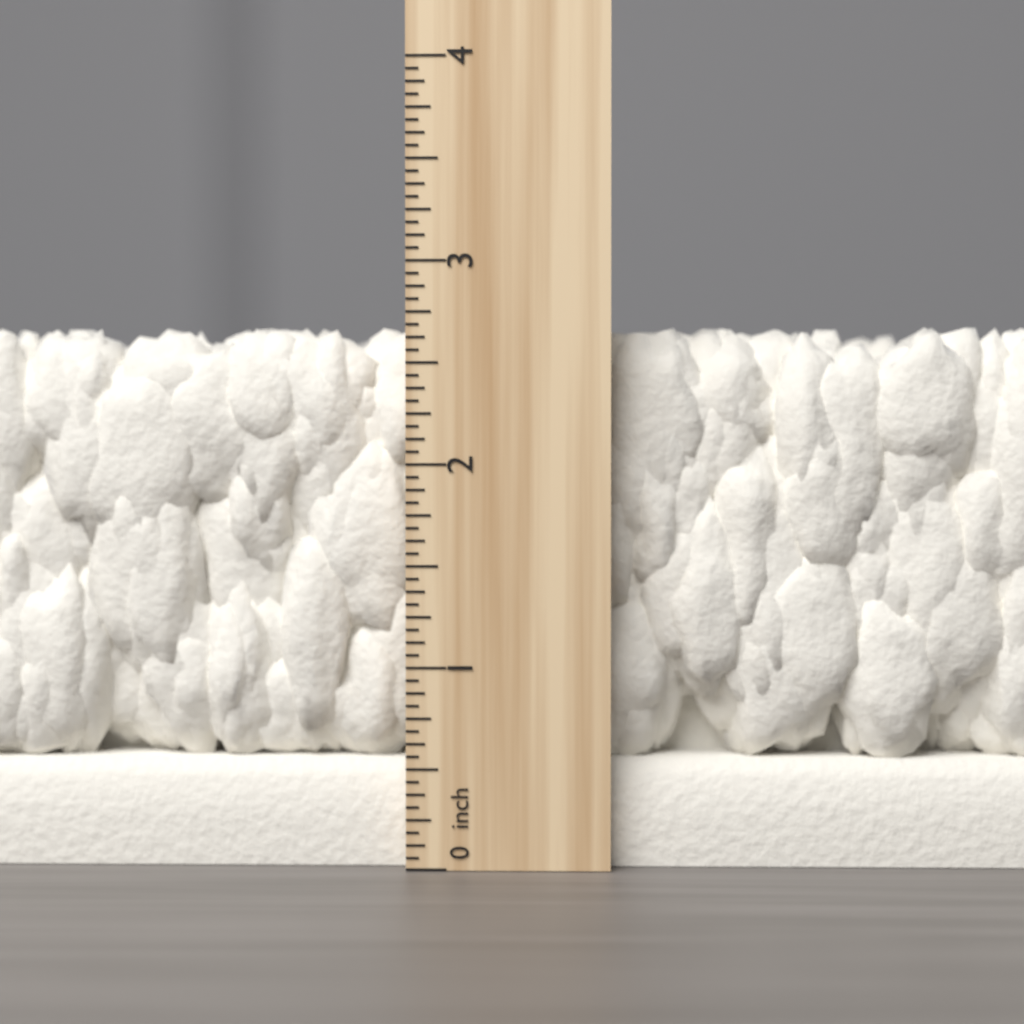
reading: 2.6875 inch
